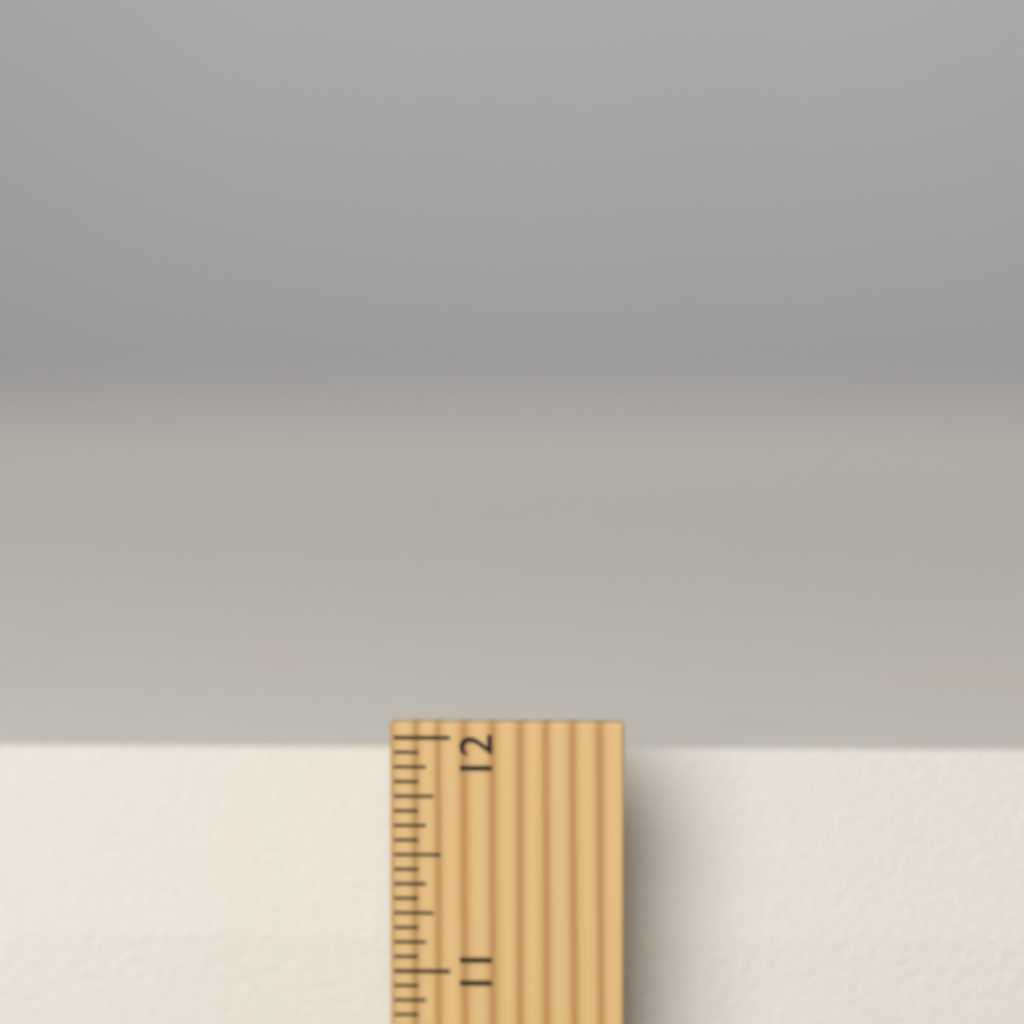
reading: 11.8750 inch
